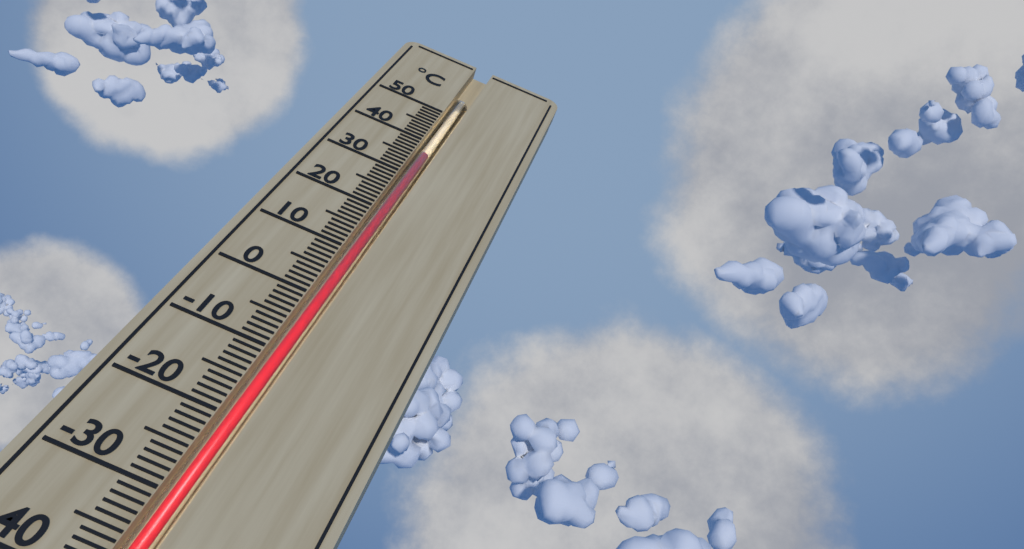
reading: 37 °C
